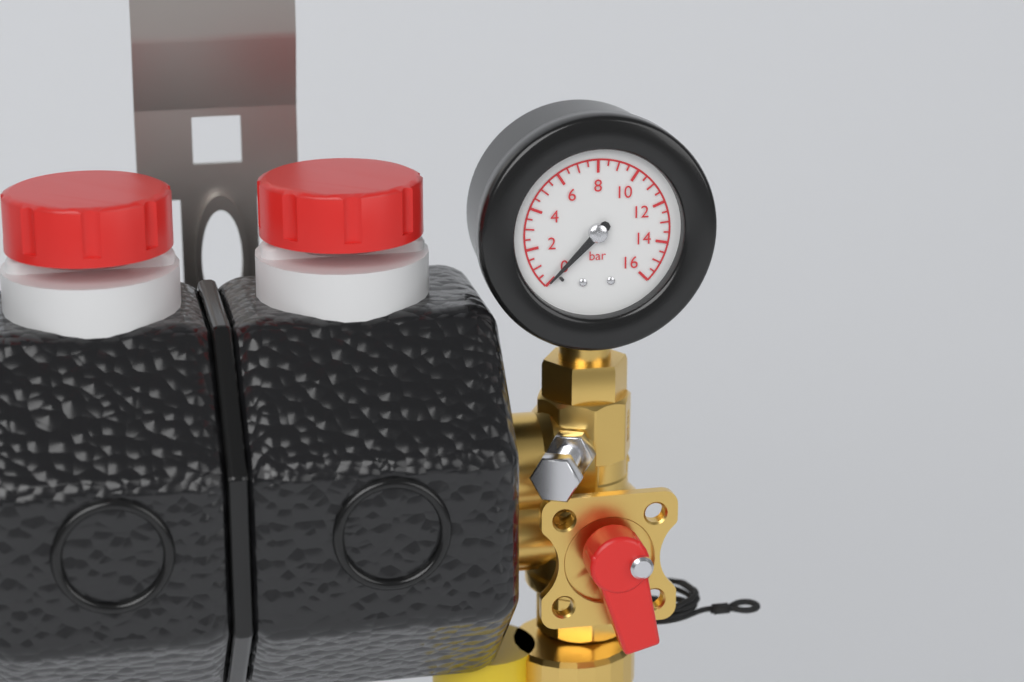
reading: 0.0 bar
